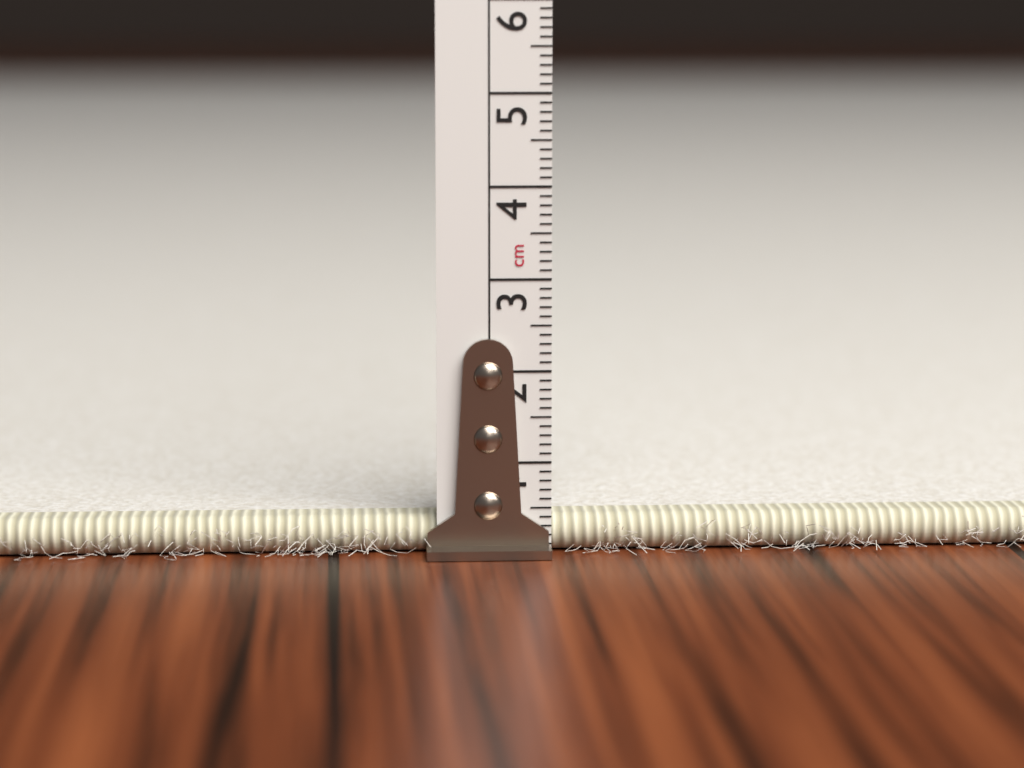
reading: 0.4 cm
